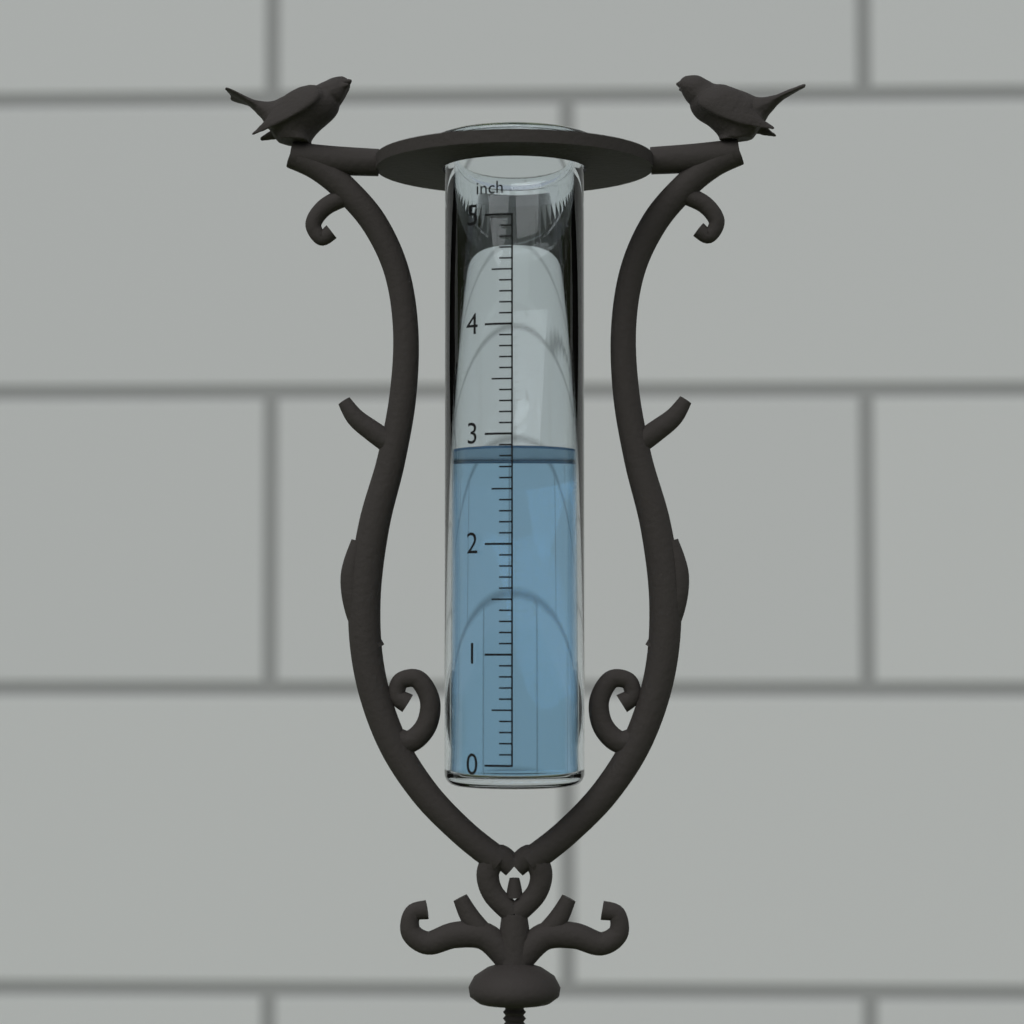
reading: 2.9 inch
